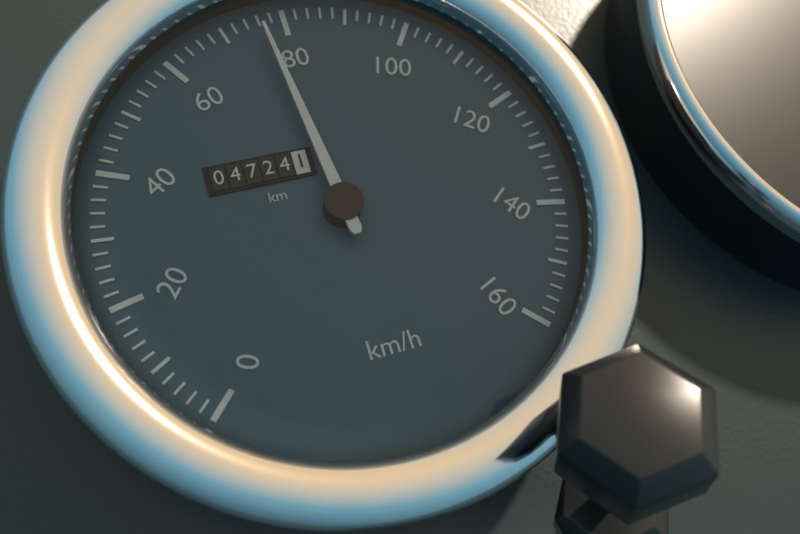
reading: 76 km/h
